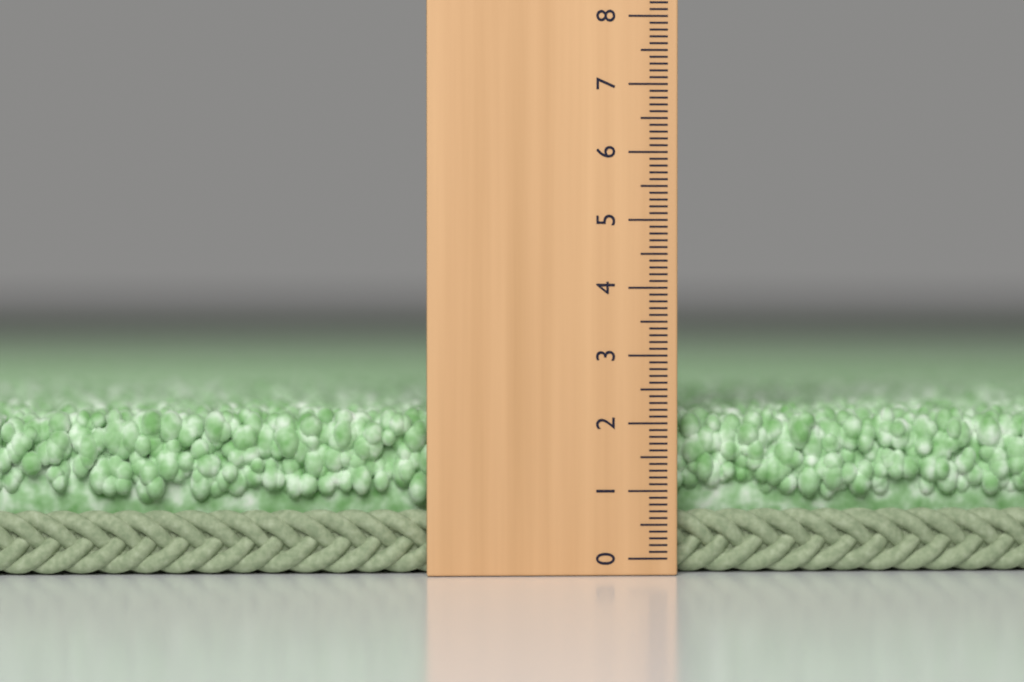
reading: 2.2 (no unit)
